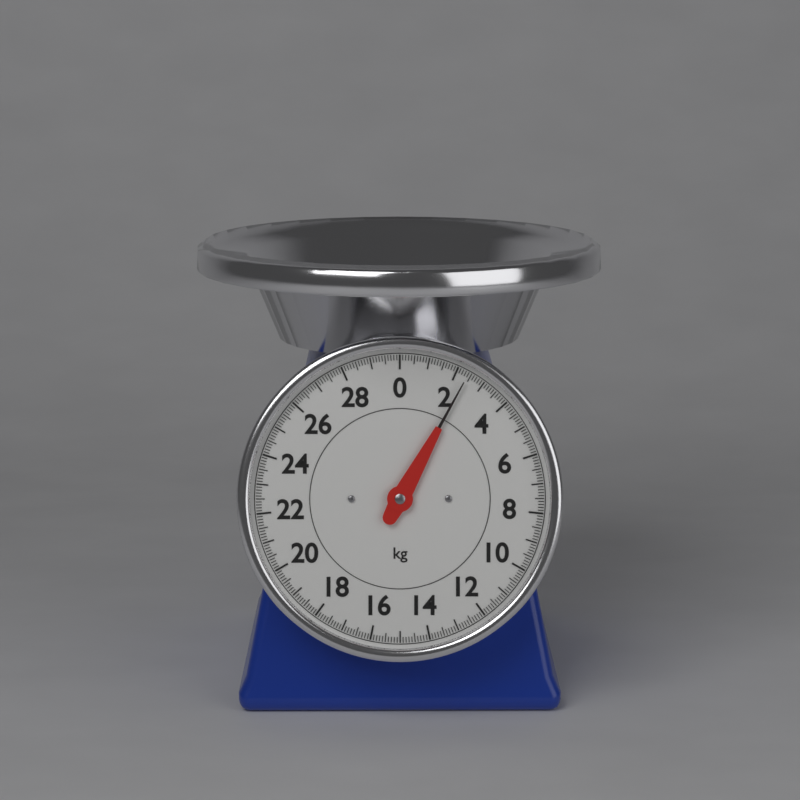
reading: 2.4 kg
